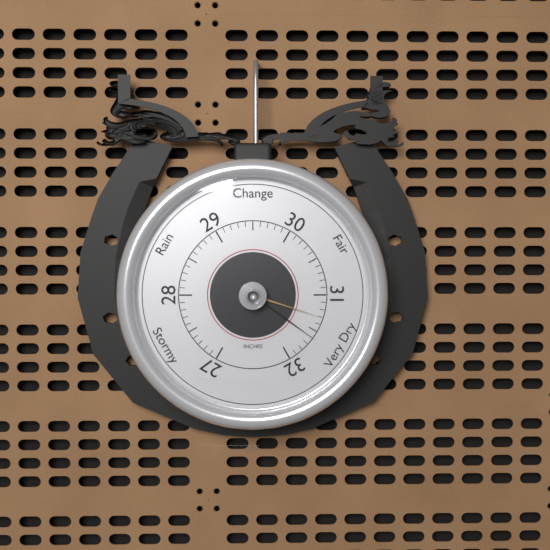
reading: 31.6 inHg
